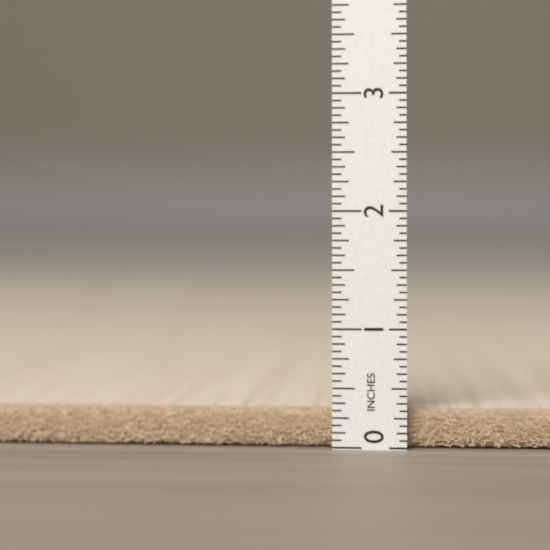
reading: 0.3125 in
